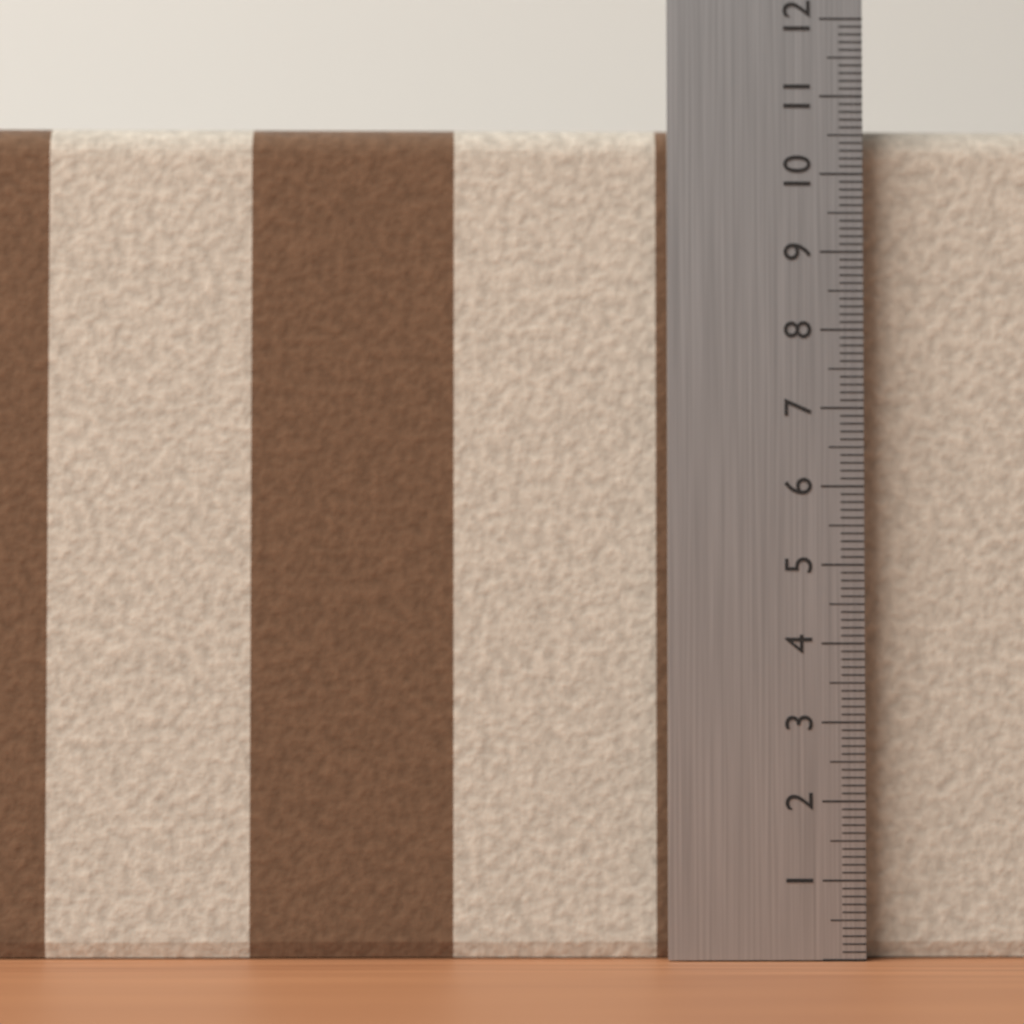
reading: 10.7 (no unit)
